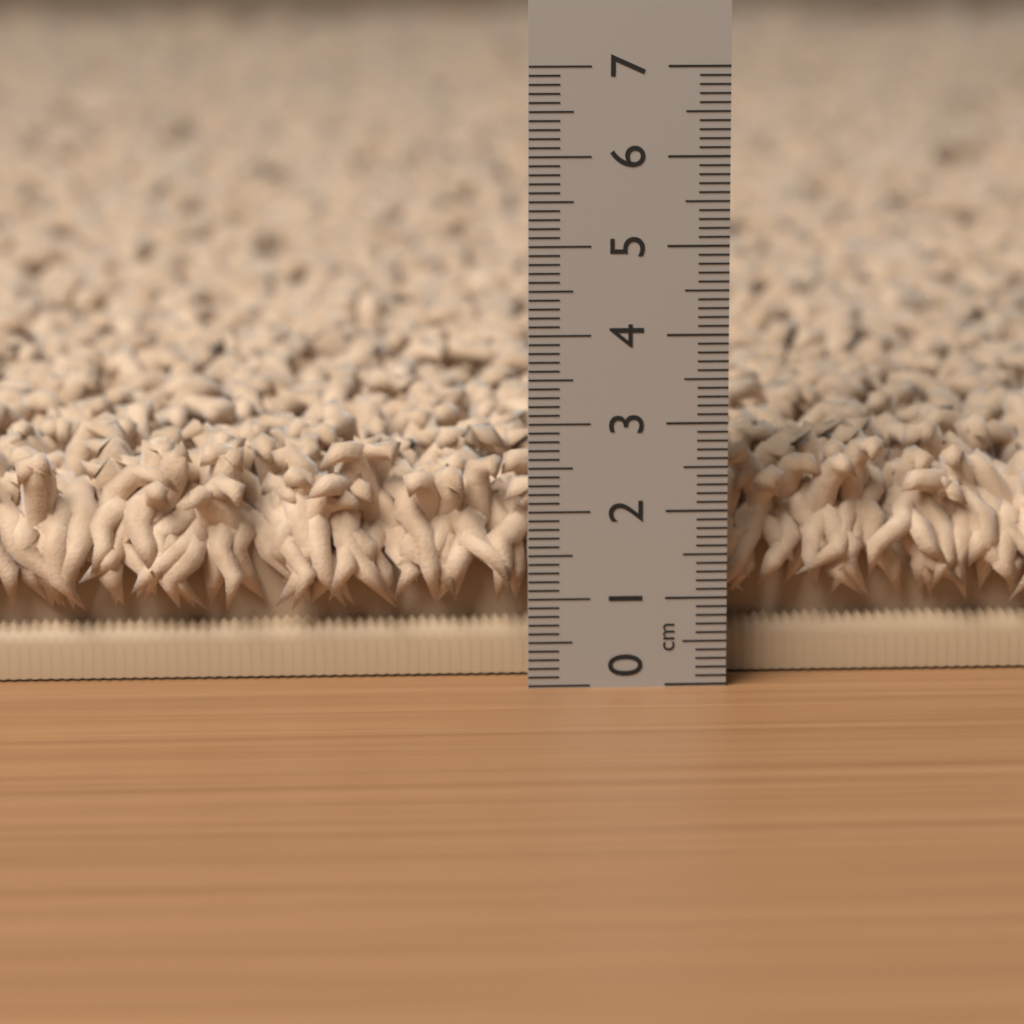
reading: 2.7 cm
